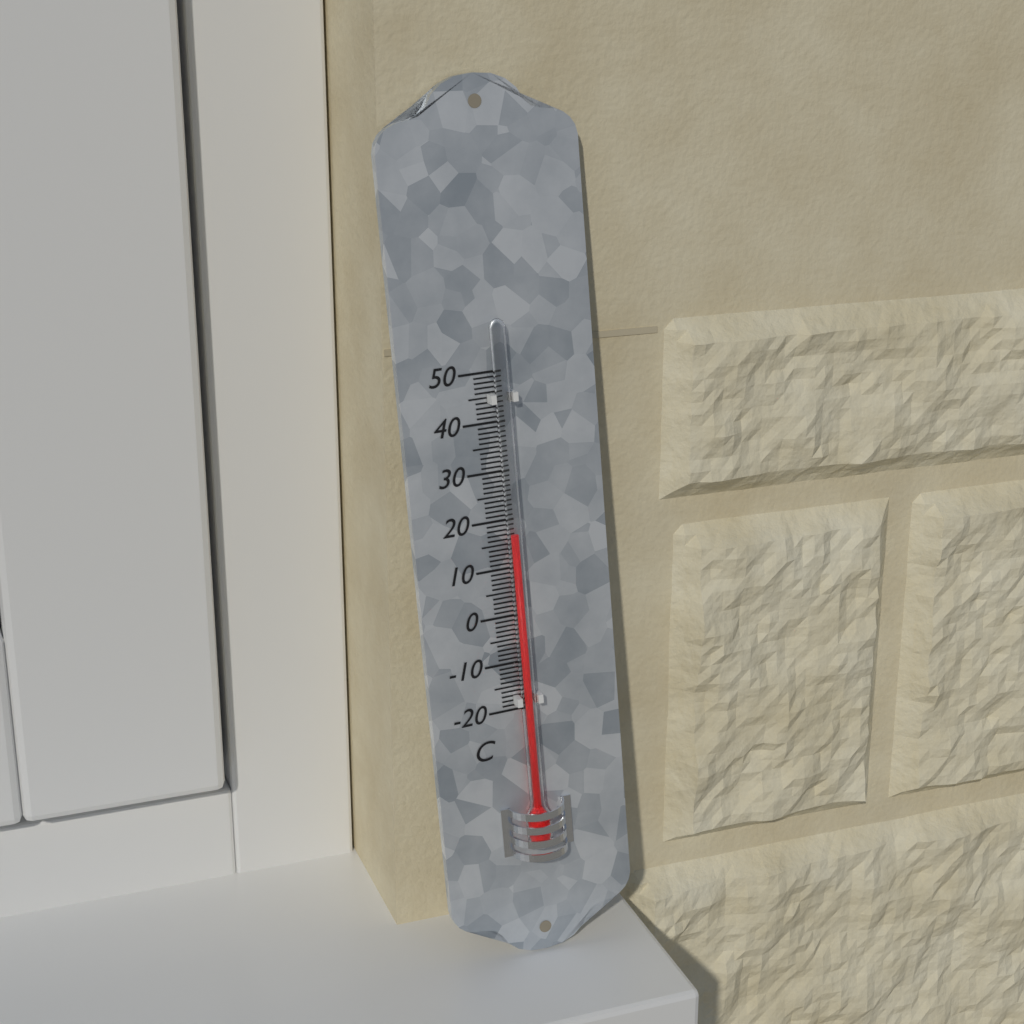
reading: 17 °C
